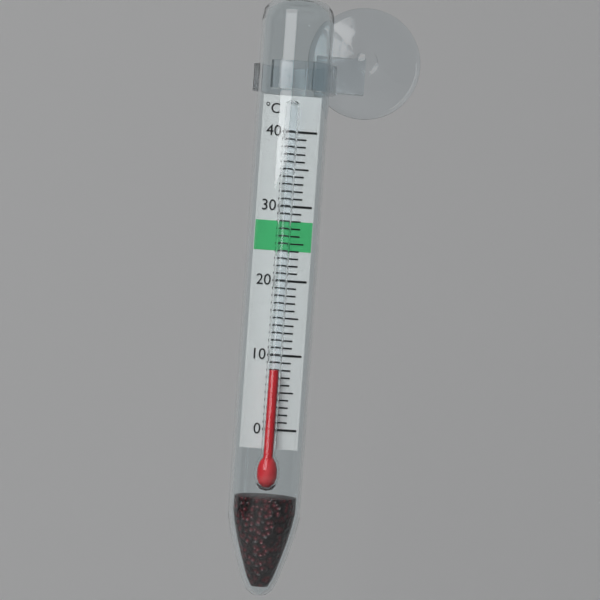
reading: 8 °C
